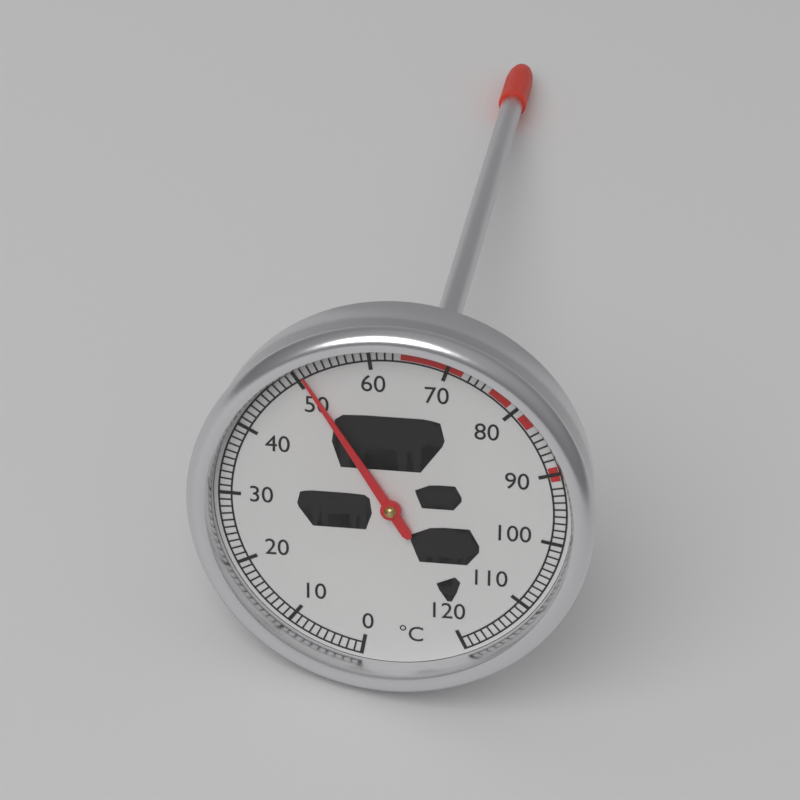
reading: 51 °C
